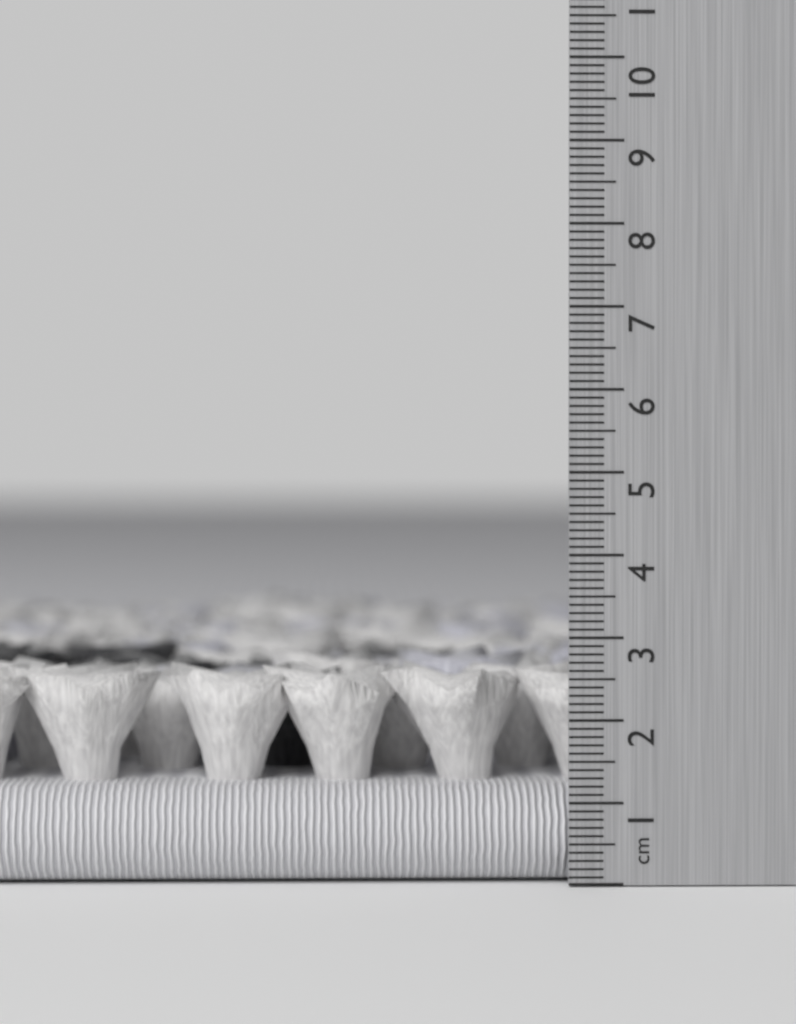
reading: 2.6 cm
